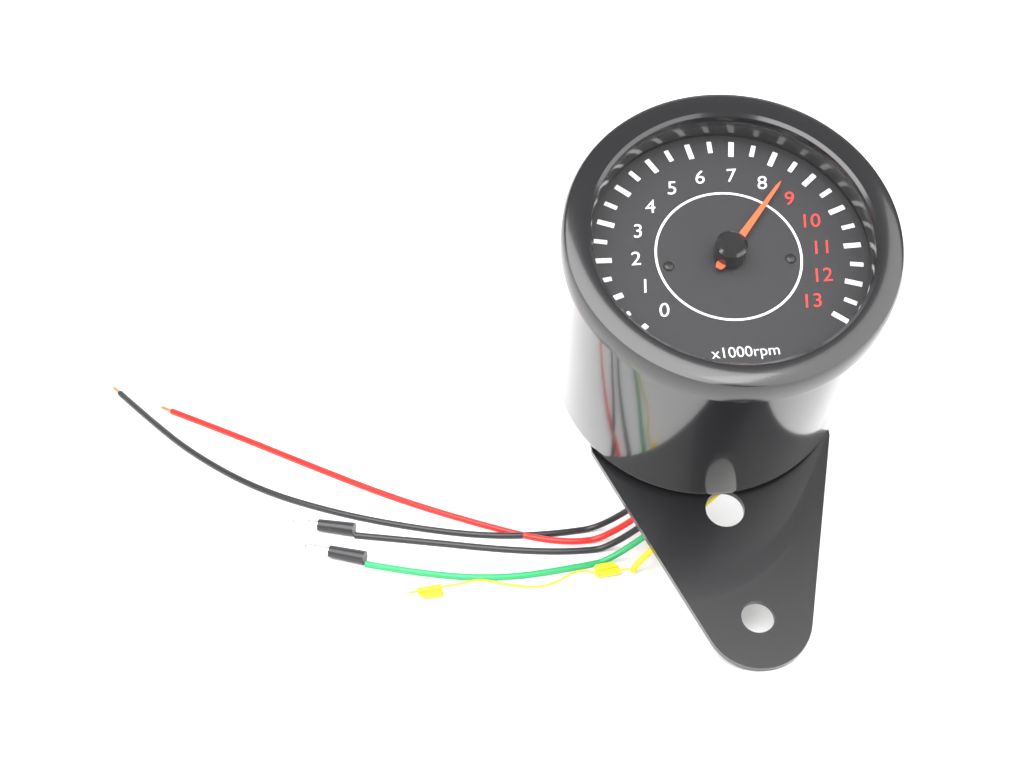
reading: 8.5 x1000rpm
